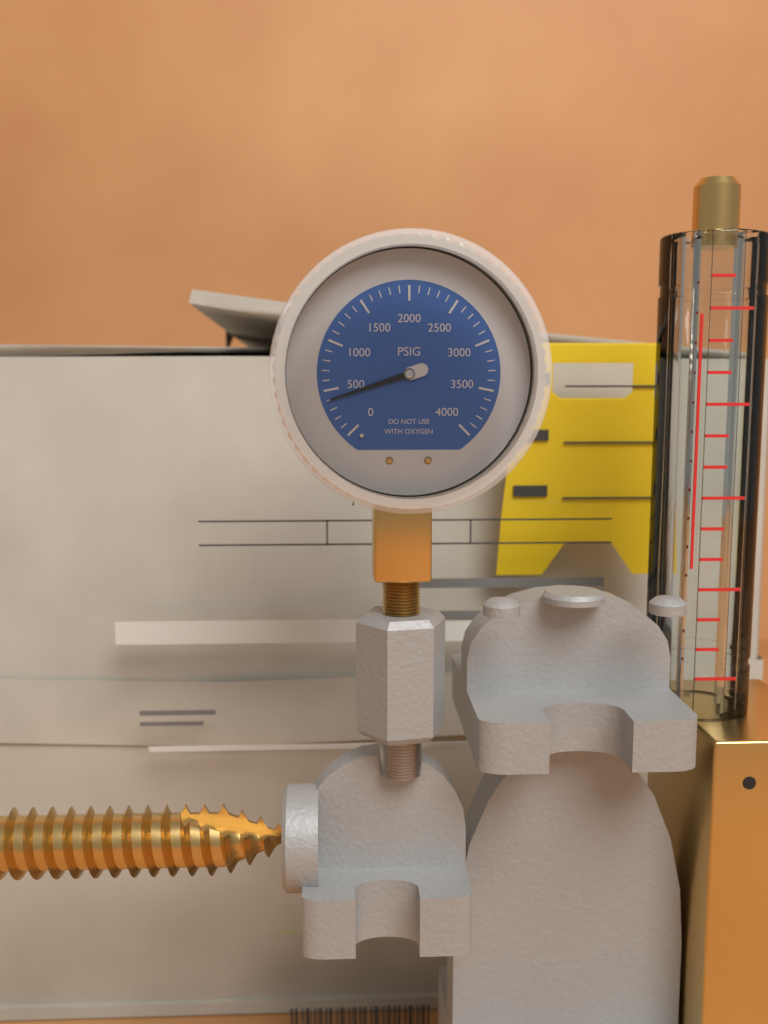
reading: 400 psi
